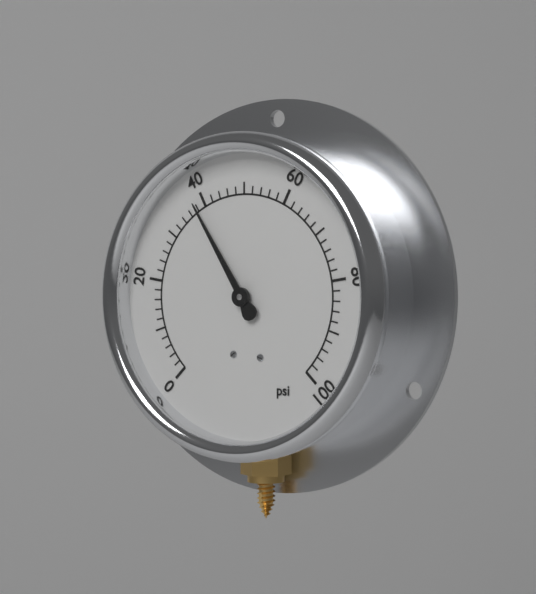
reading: 38 psi
